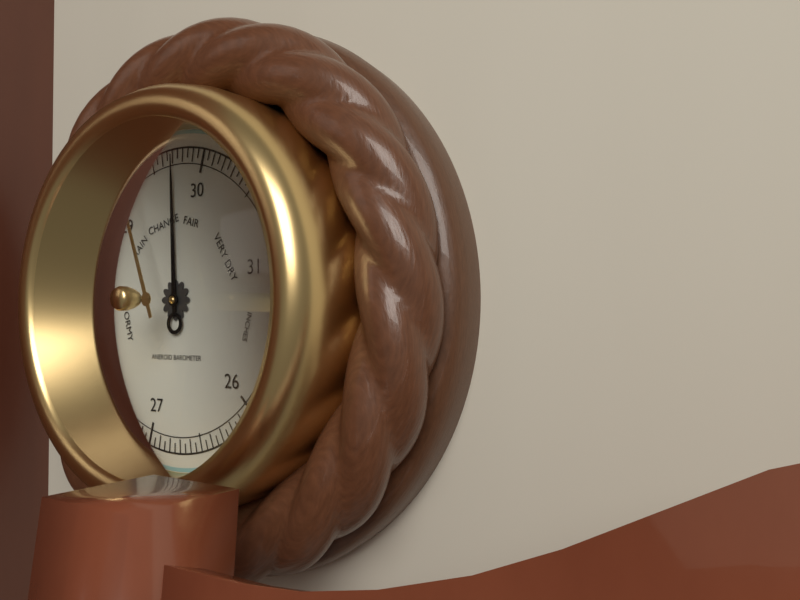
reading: 29.70 inHg
